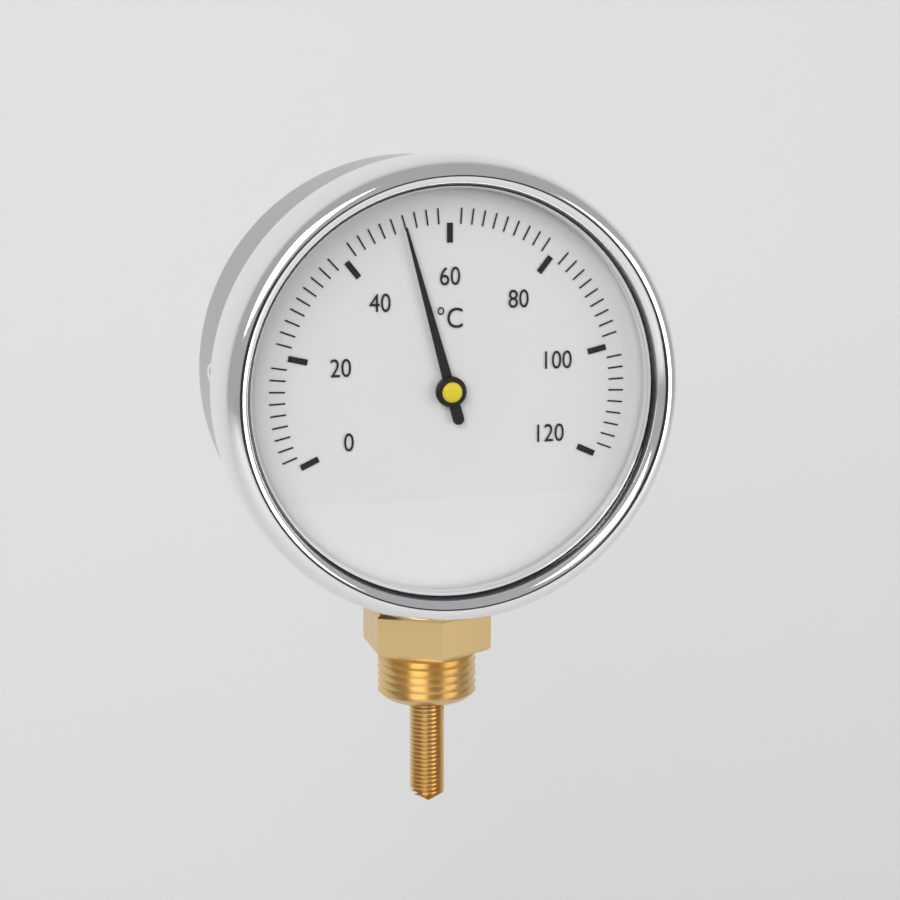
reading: 52 °C
